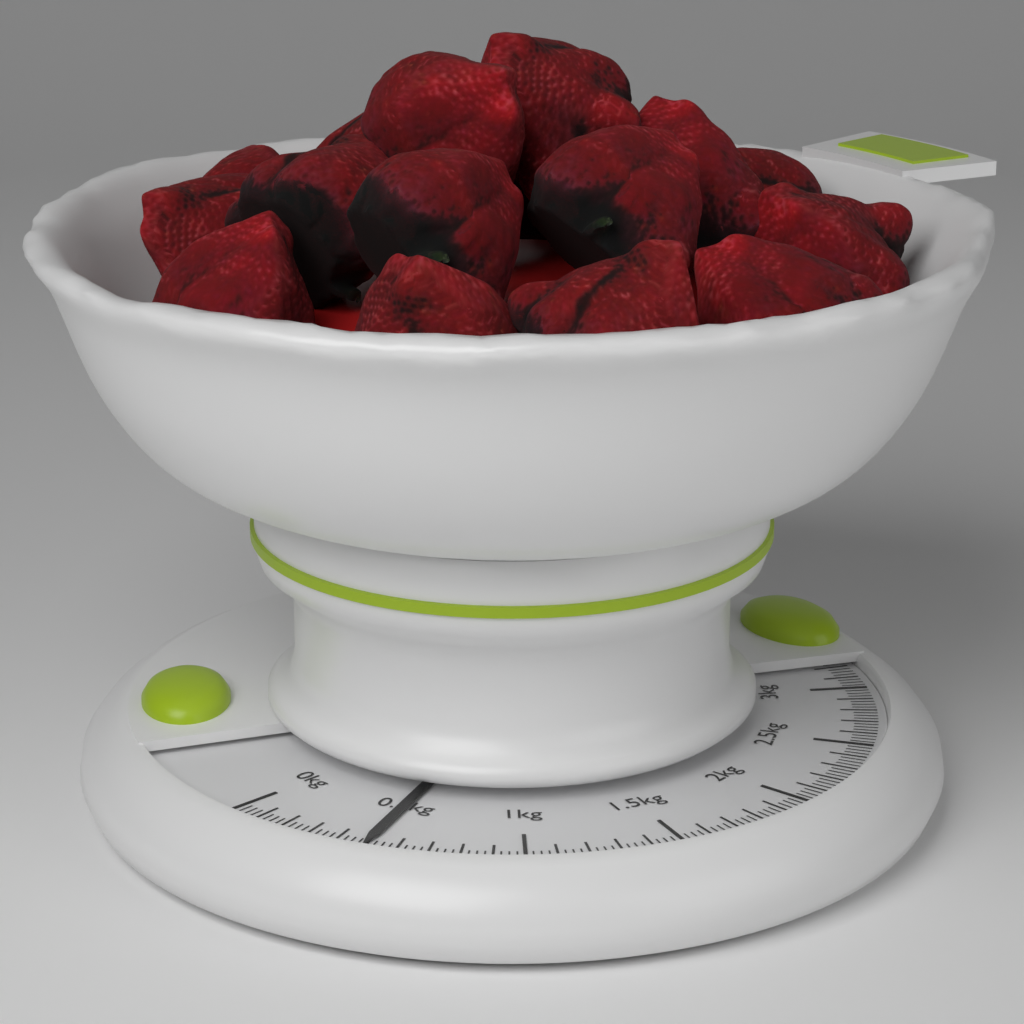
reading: 0.500 kg
